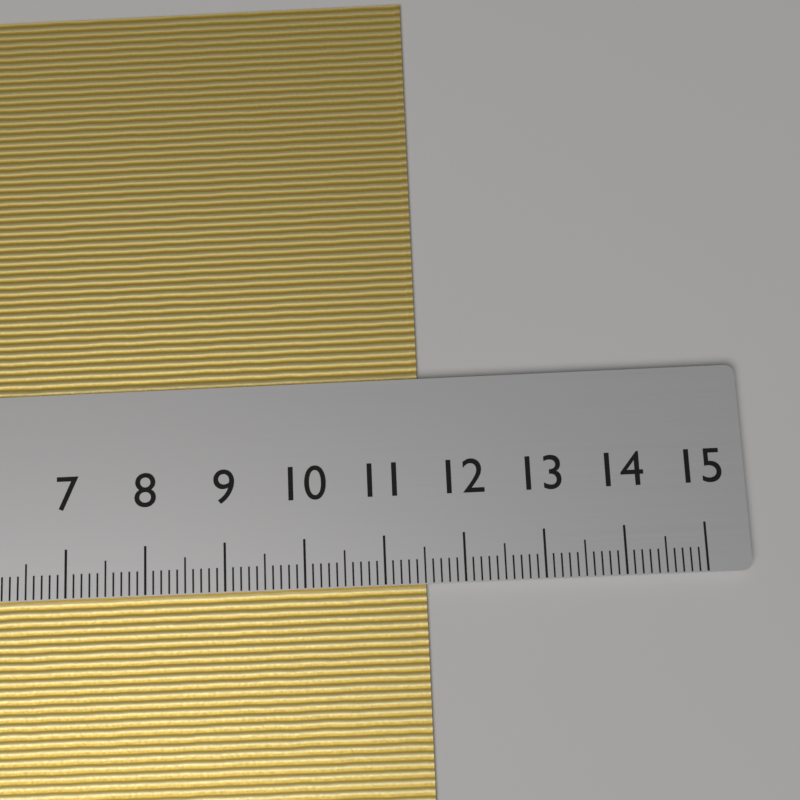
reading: 11.5 cm
